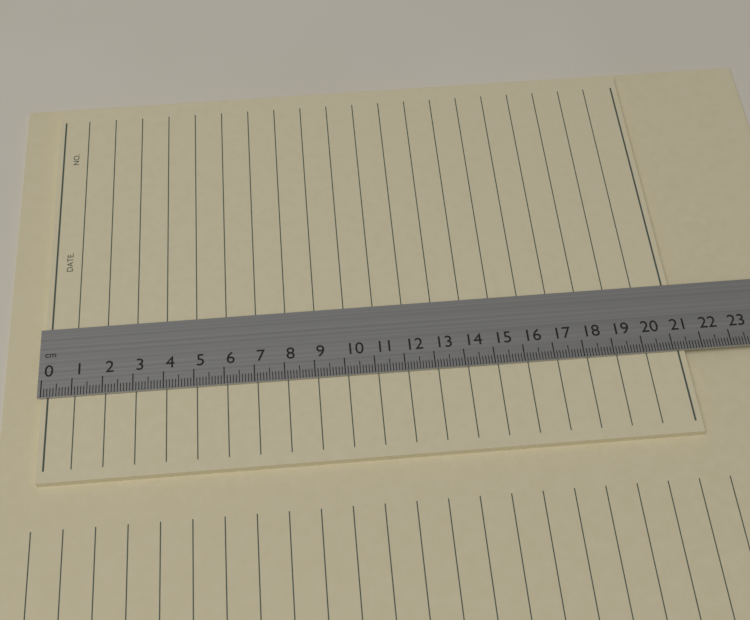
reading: 21.4 cm
